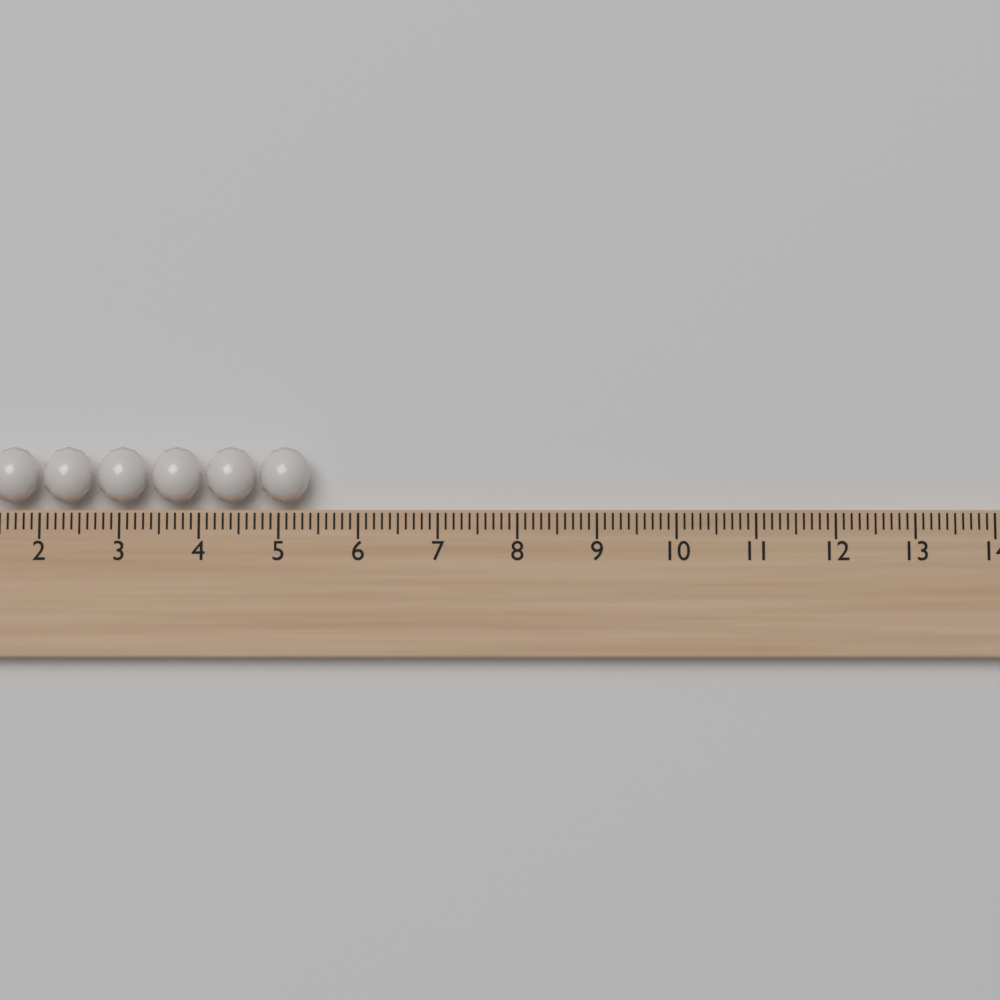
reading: 5.4 (no unit)
